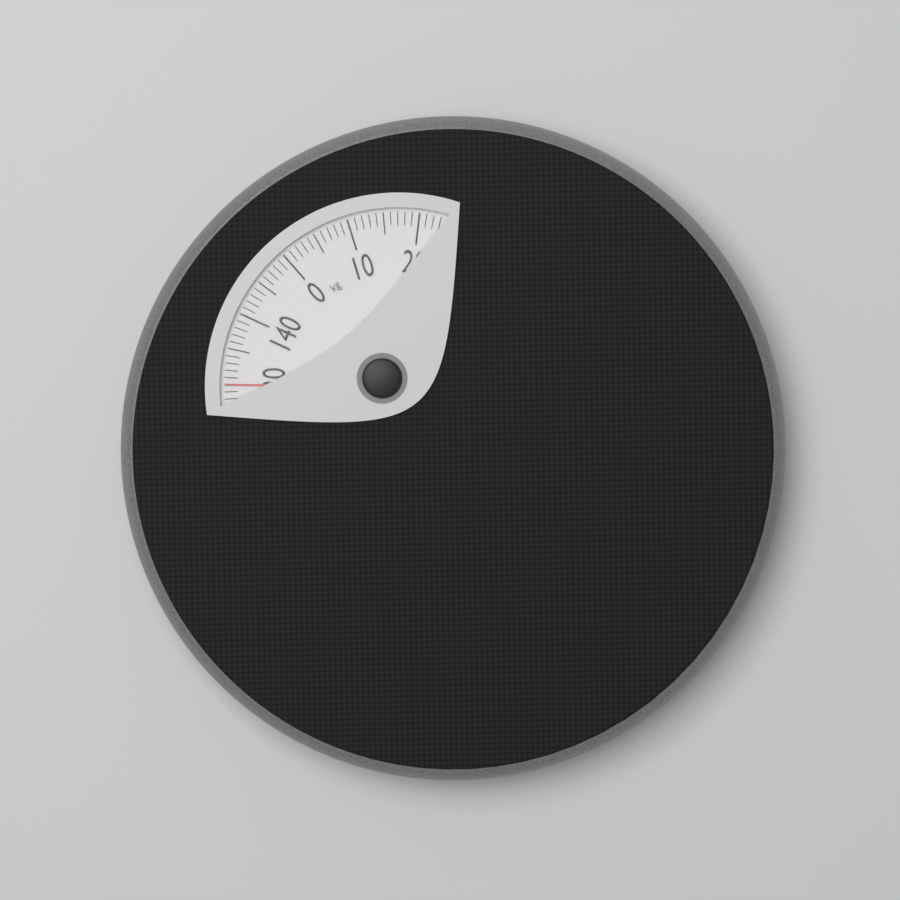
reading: 130 kg
